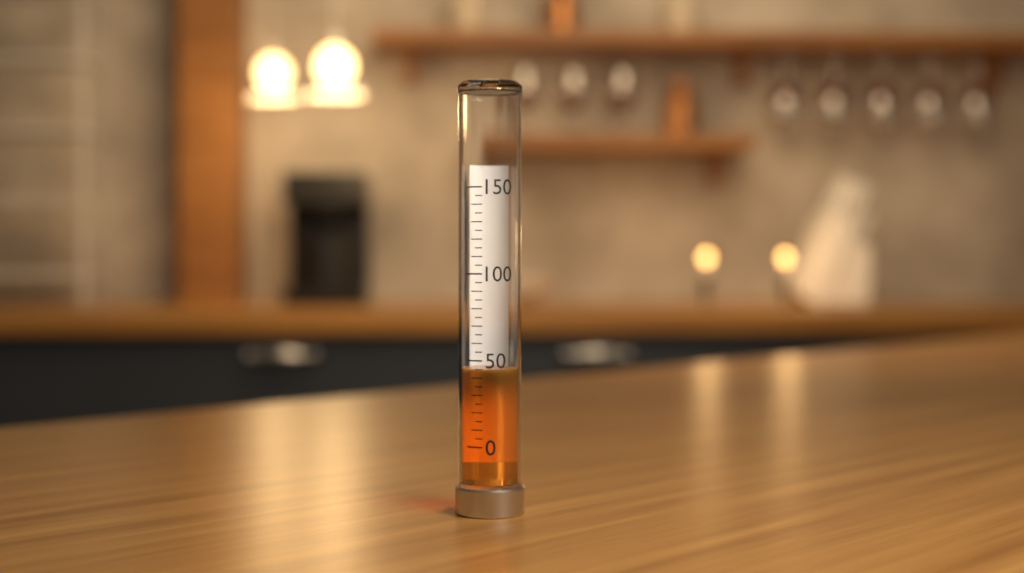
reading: 45 (no unit)
